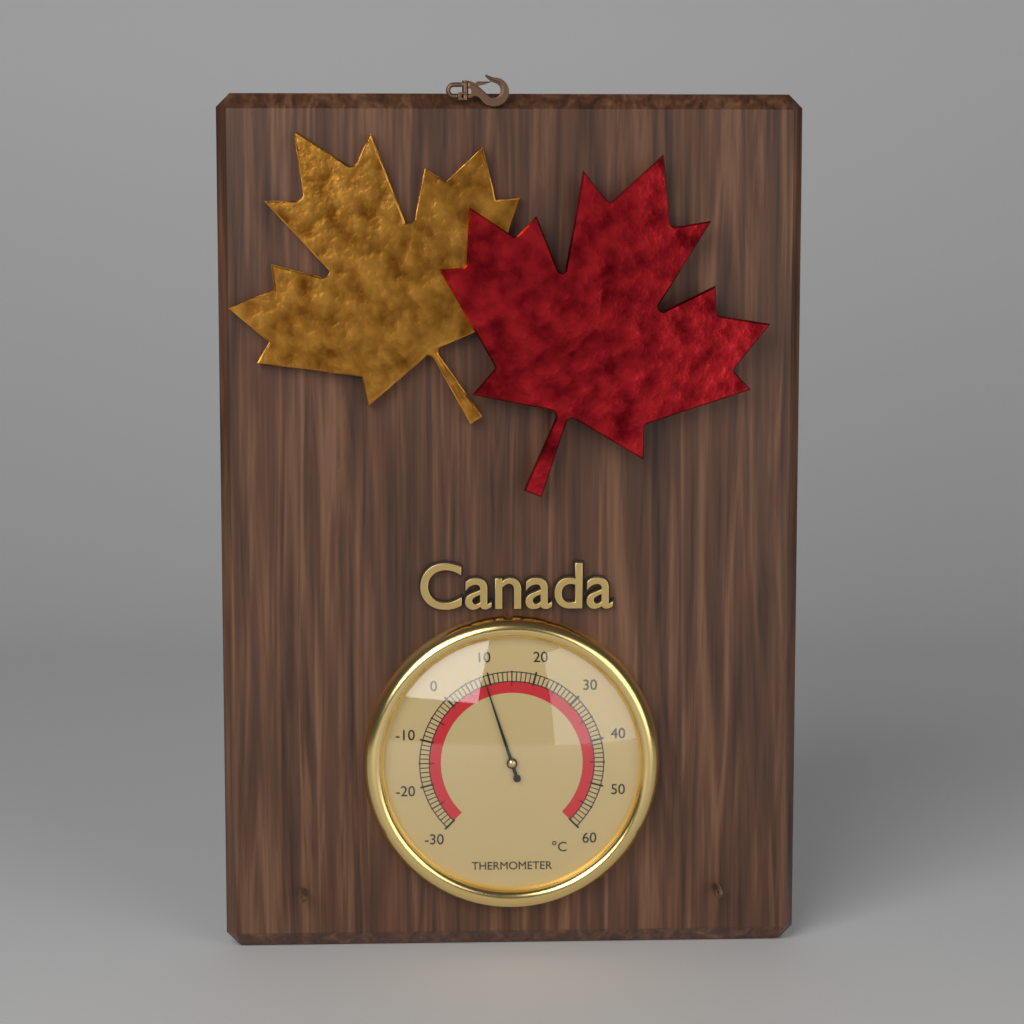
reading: 9 °C
